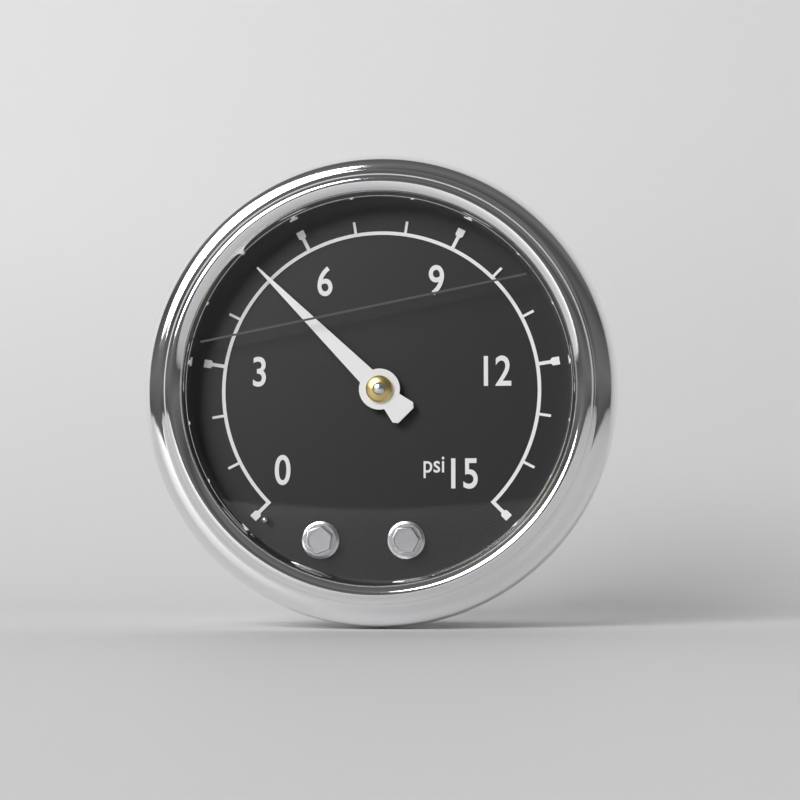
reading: 5 psi
